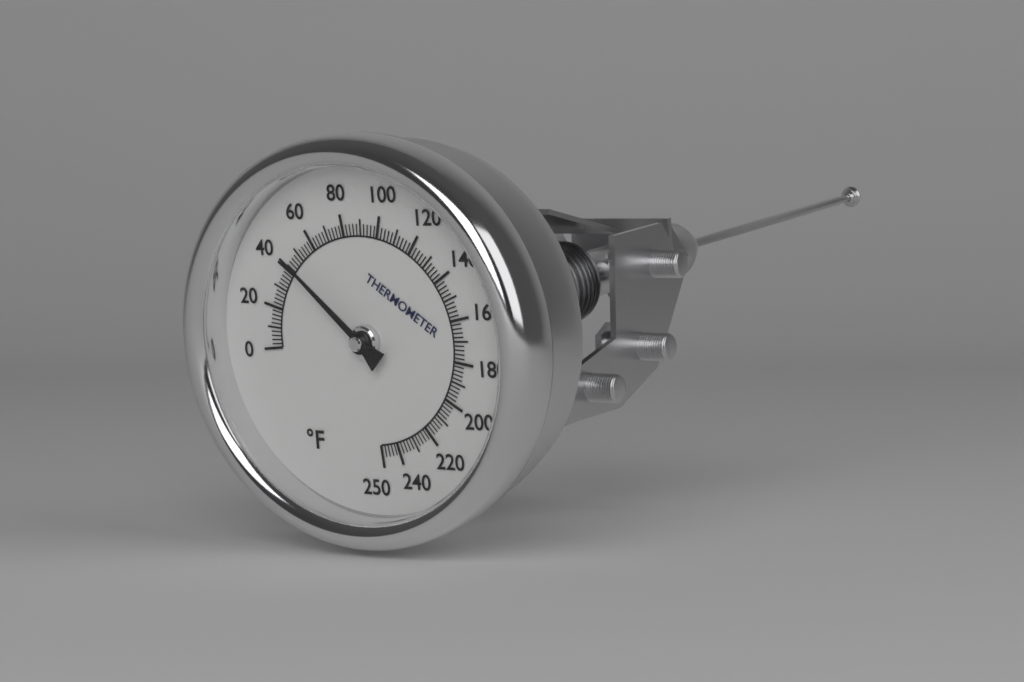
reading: 44 °F
